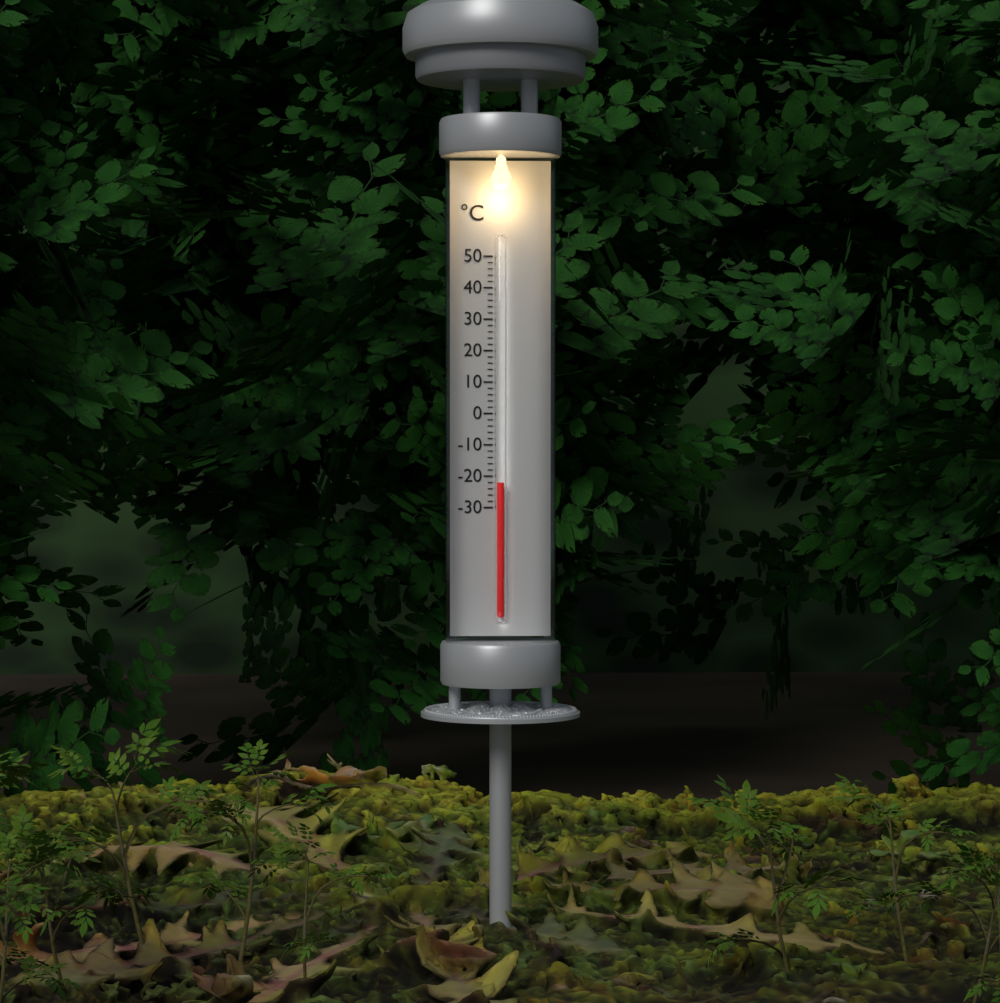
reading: -22 °C
